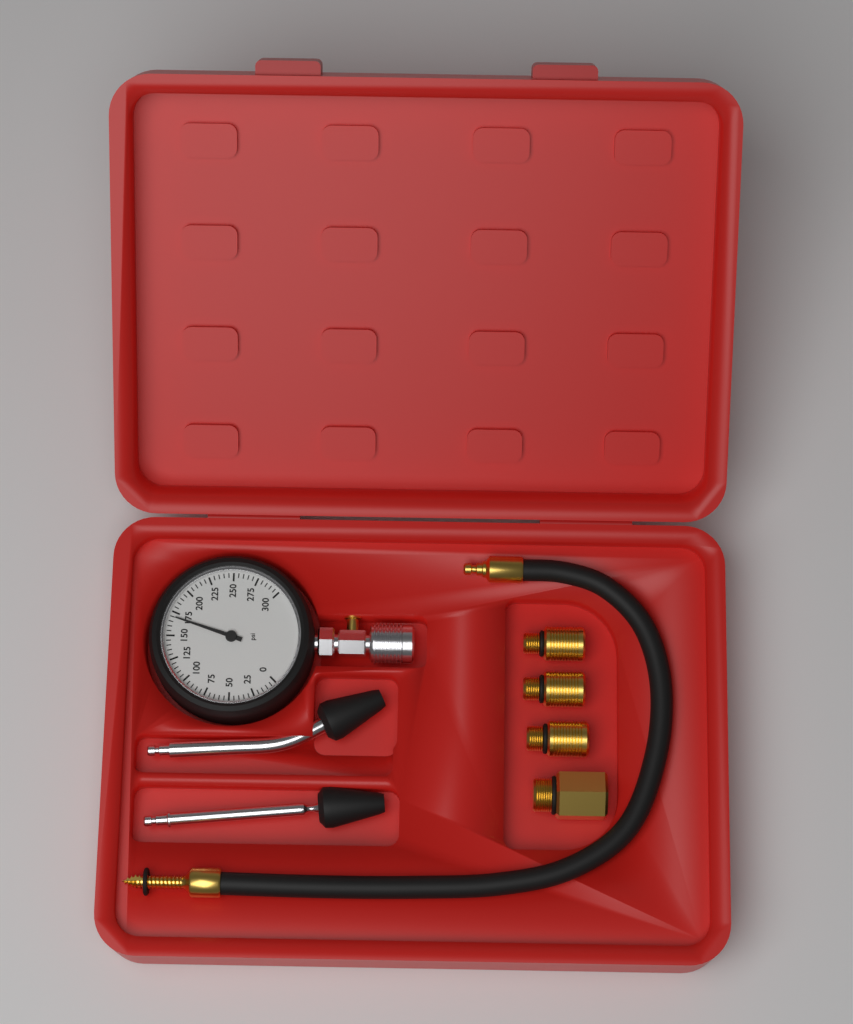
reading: 170 psi
